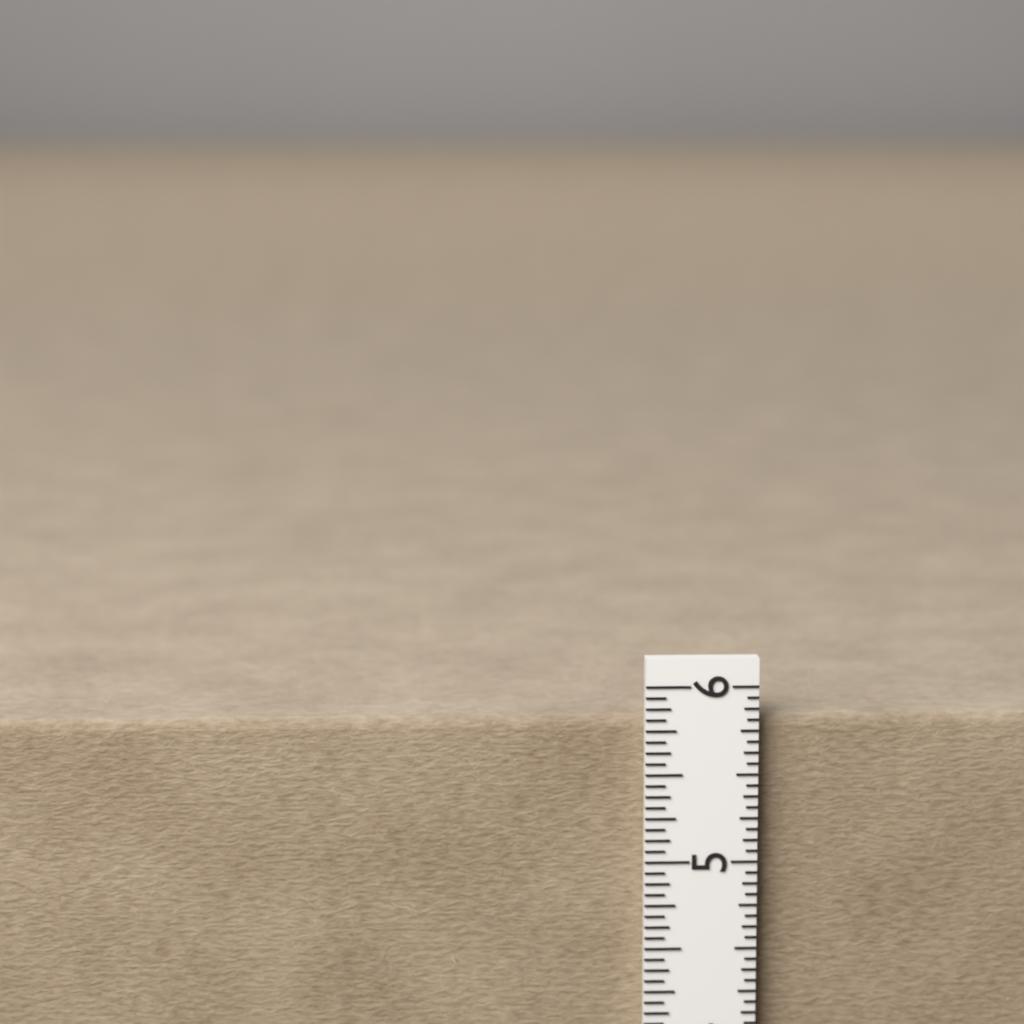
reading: 5.8125 in
